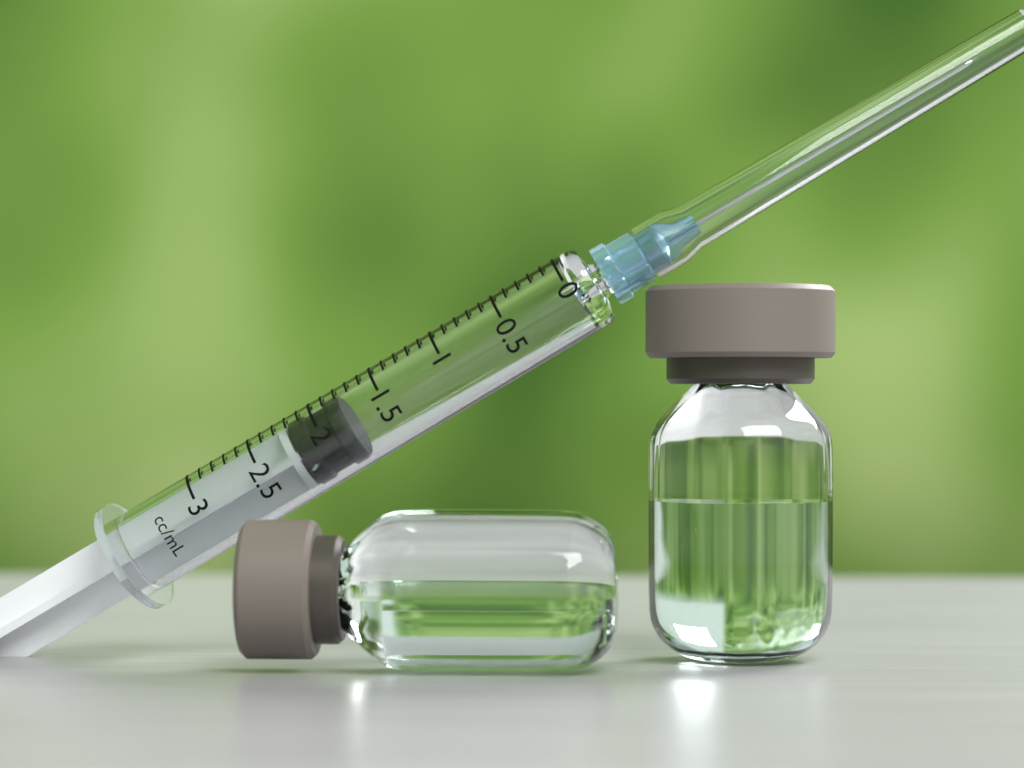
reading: 1.8 mL
